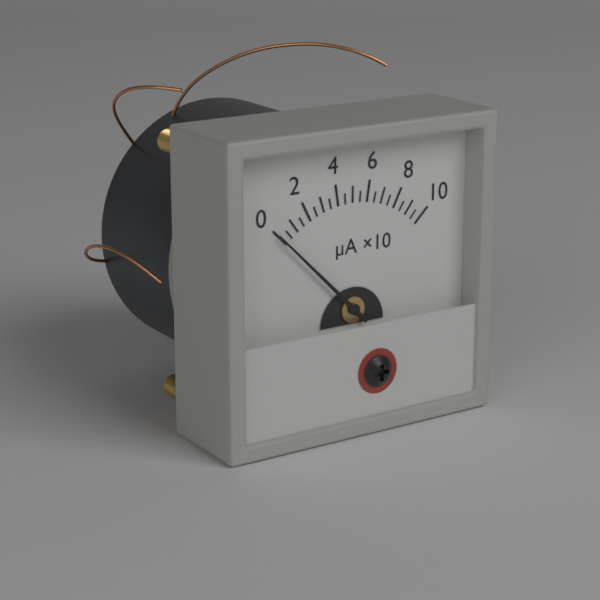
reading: 0 µA
